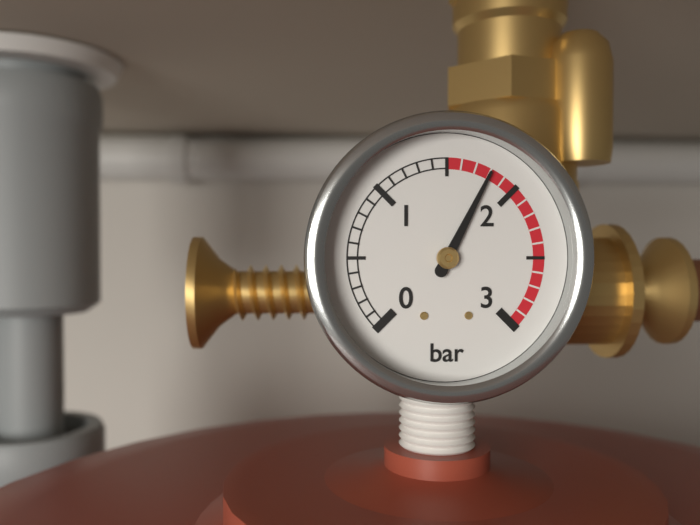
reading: 1.8 bar
